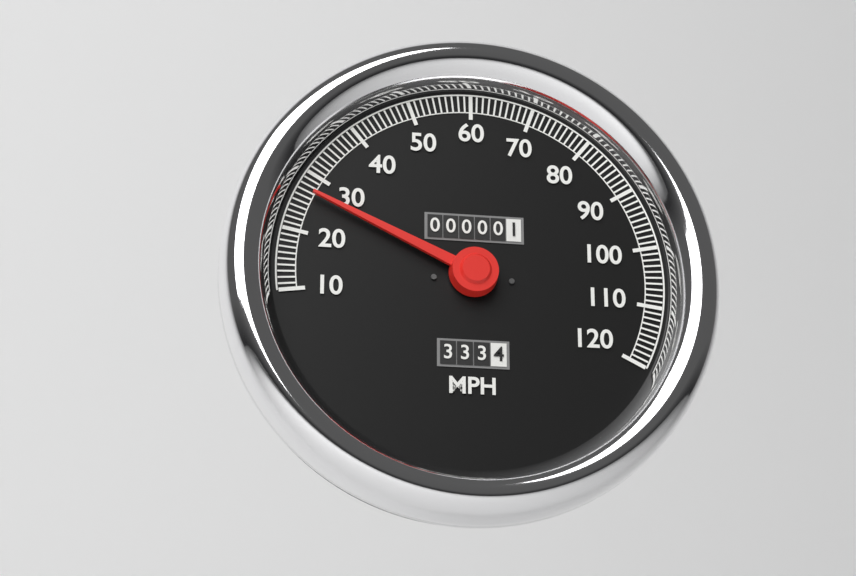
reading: 27 MPH
